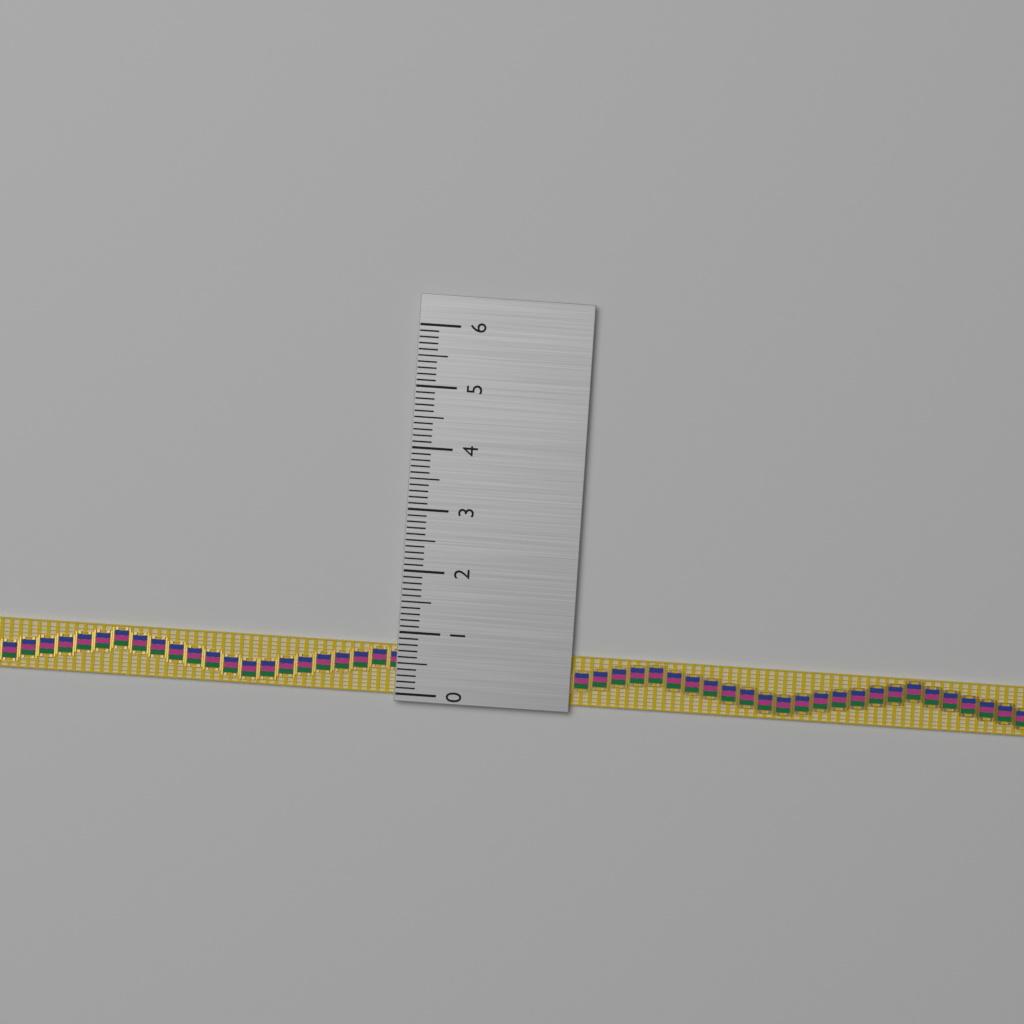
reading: 0.8 (no unit)
